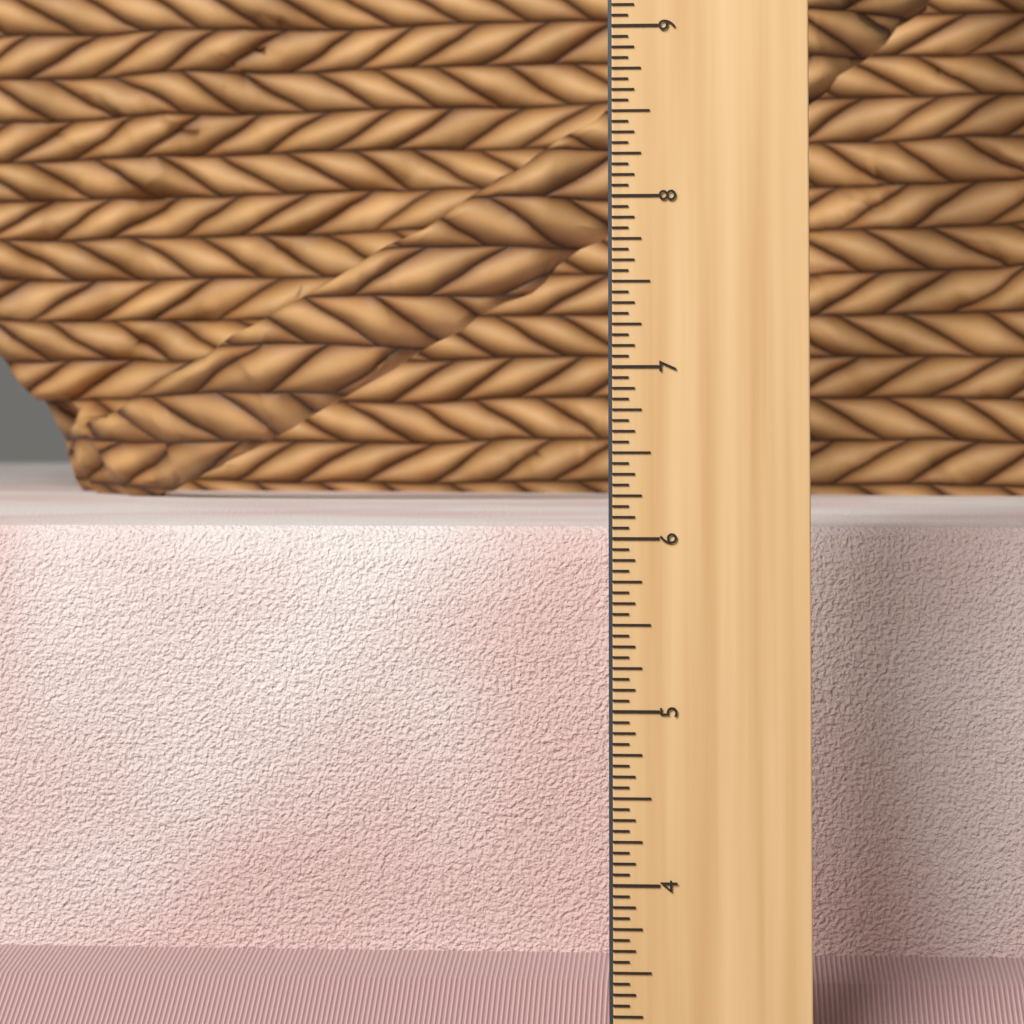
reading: 6.0000 in
